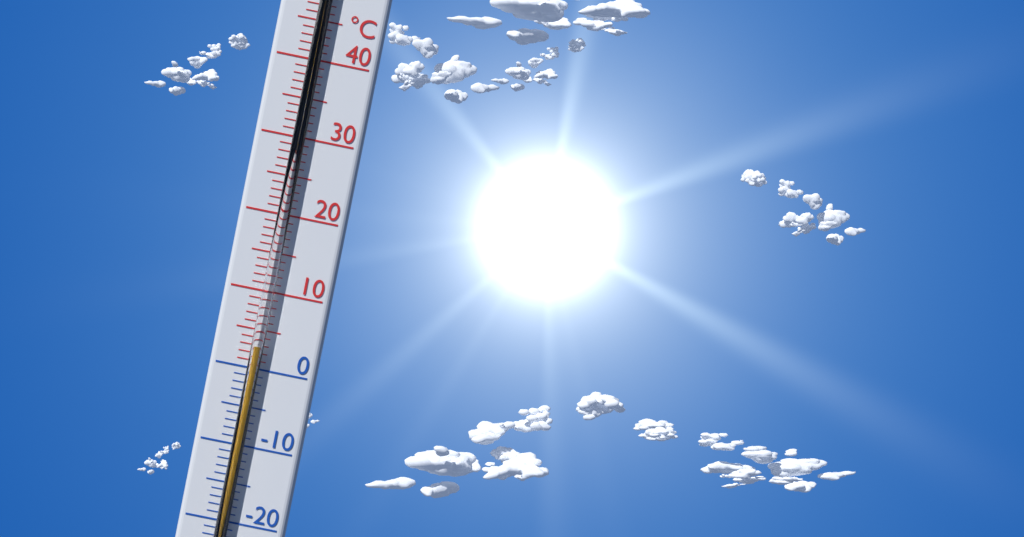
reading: 3 °C
